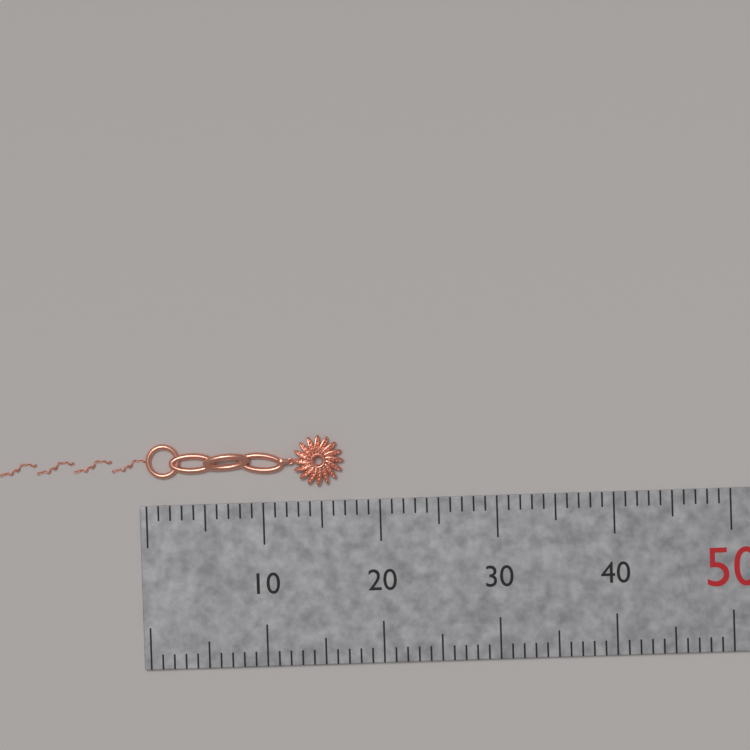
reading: 17 mm
